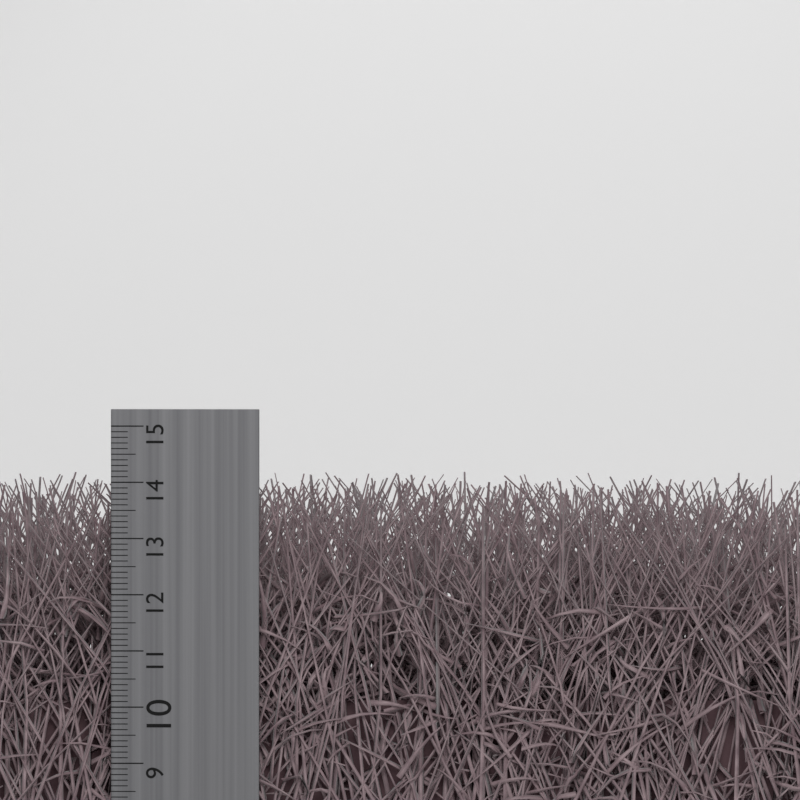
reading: 14.0 cm
